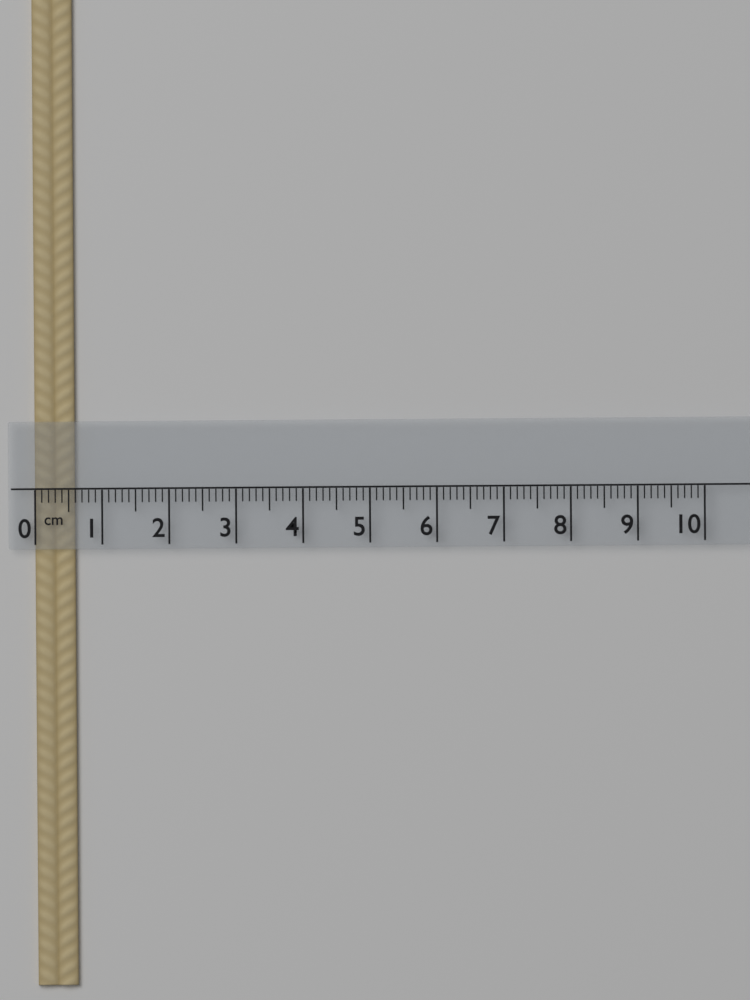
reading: 0.6 cm
